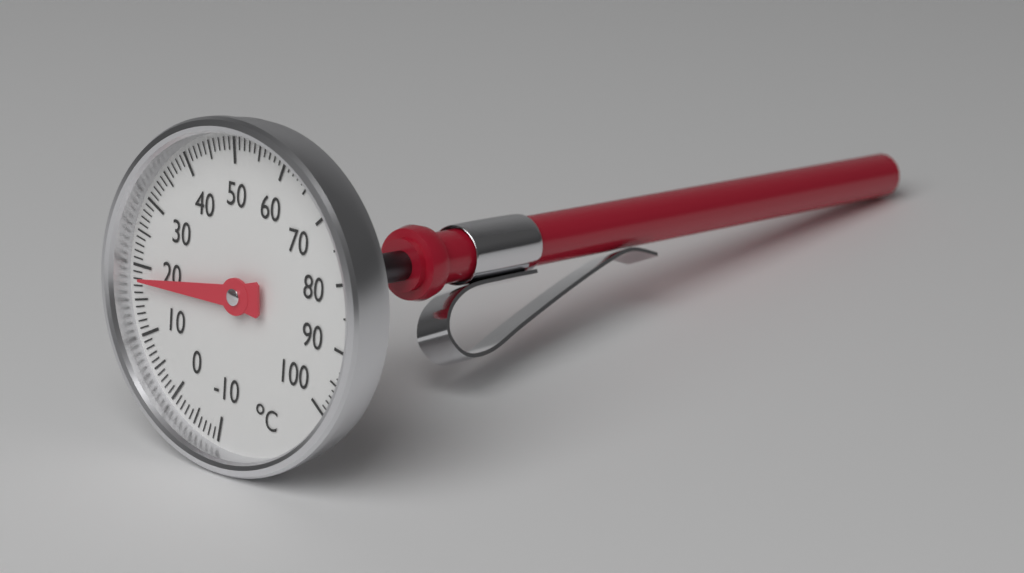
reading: 18 °C
